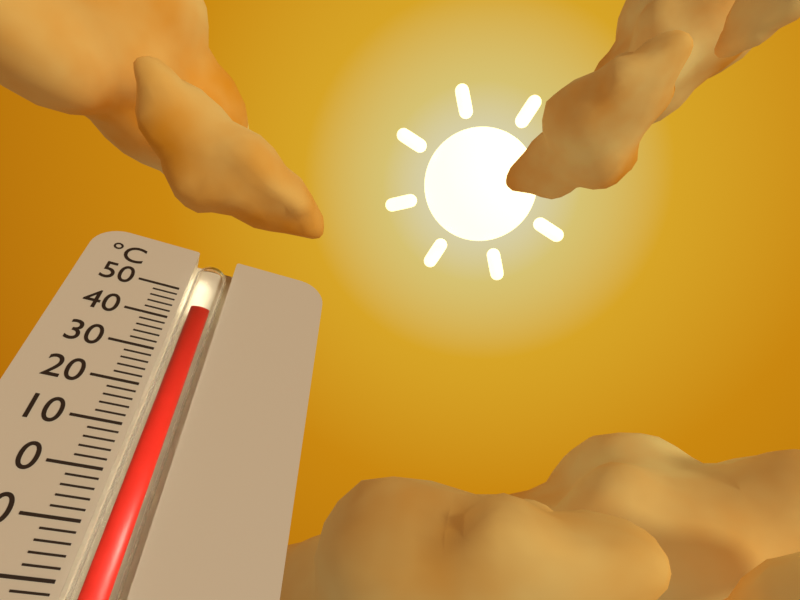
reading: 45 °C
